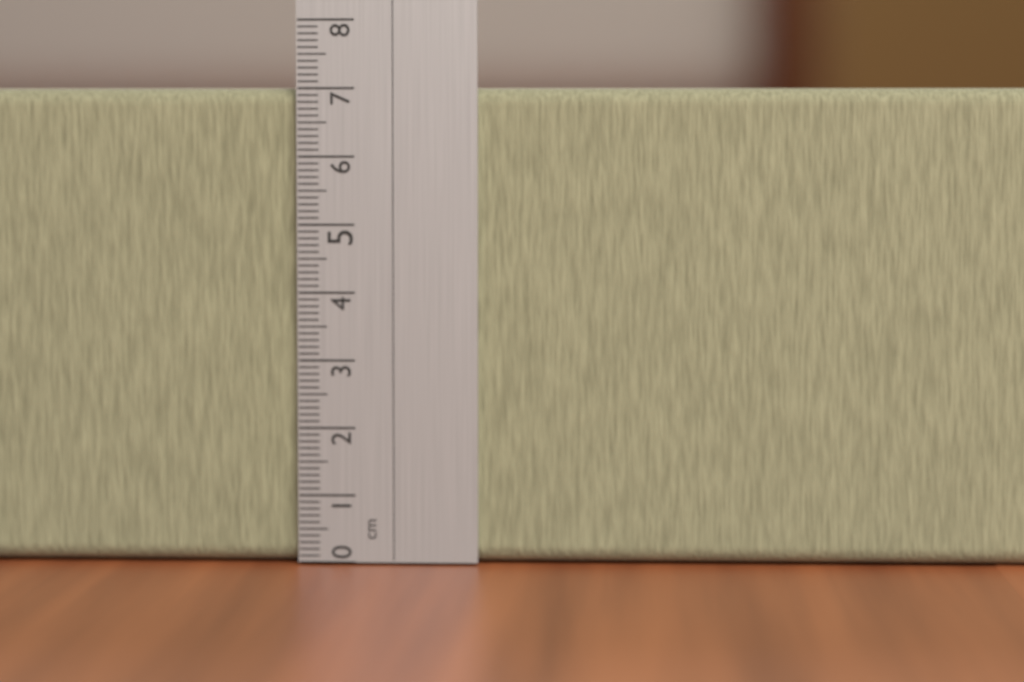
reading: 7.0 cm
